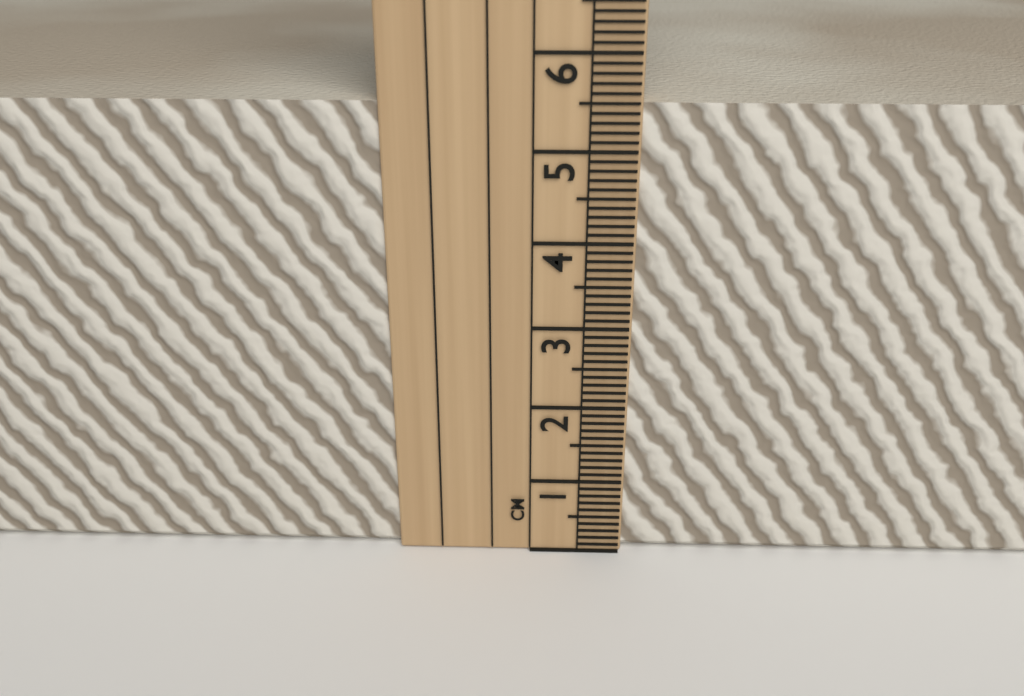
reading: 5.5 cm
